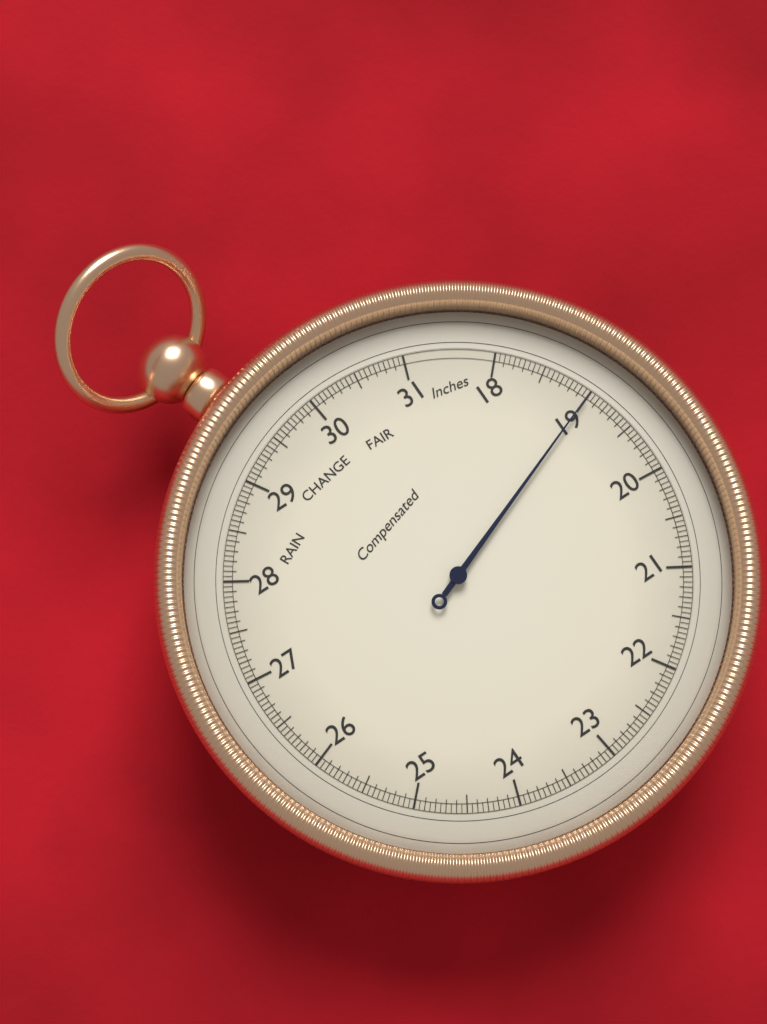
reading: 19.00 inHg
